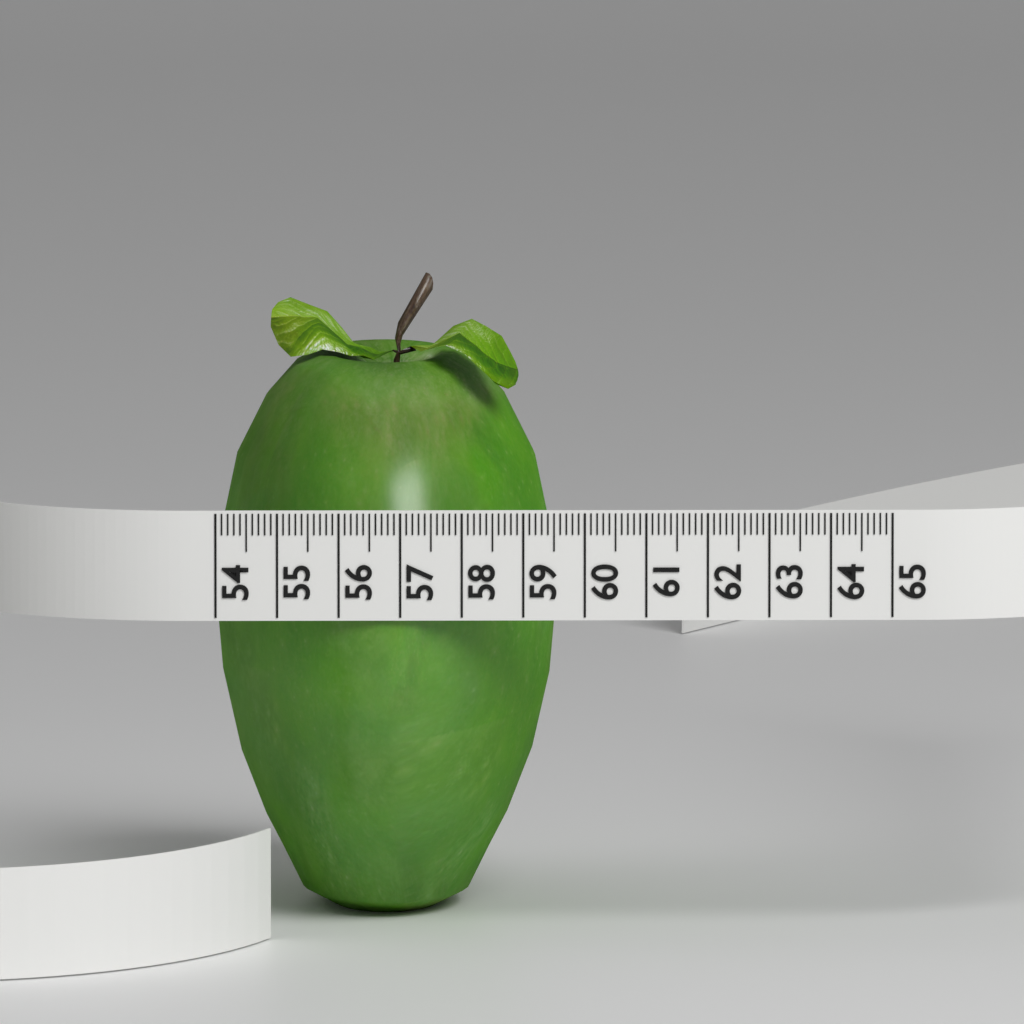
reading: 59.6 (no unit)
